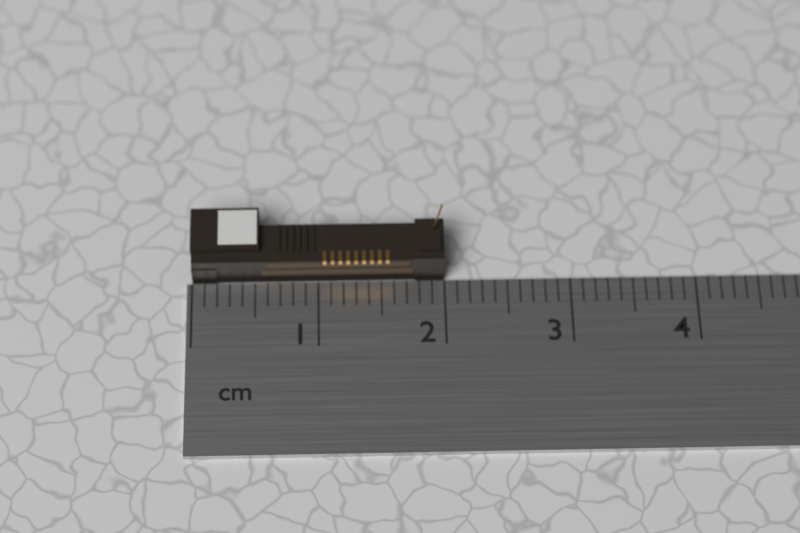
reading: 2.0 cm
